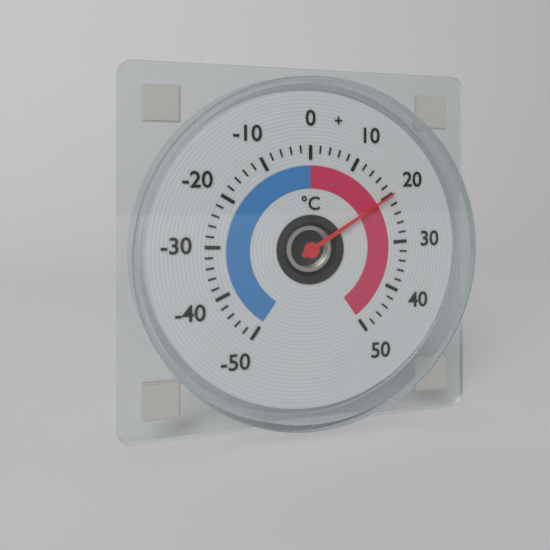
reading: 20 °C
